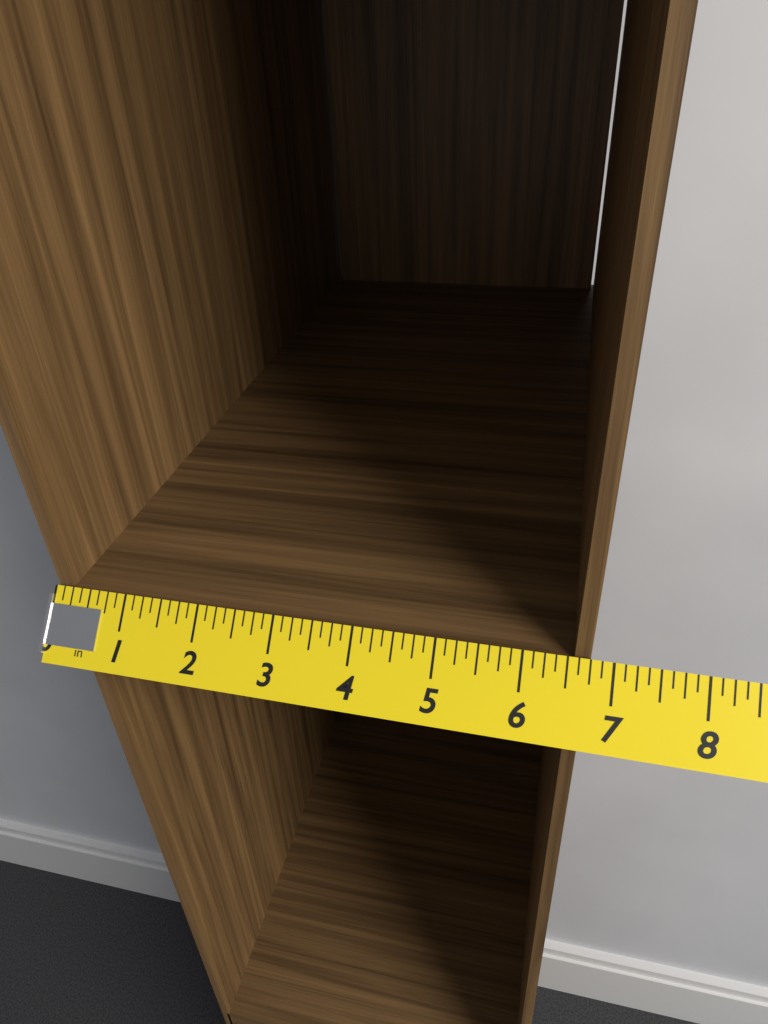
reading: 6.750 in
